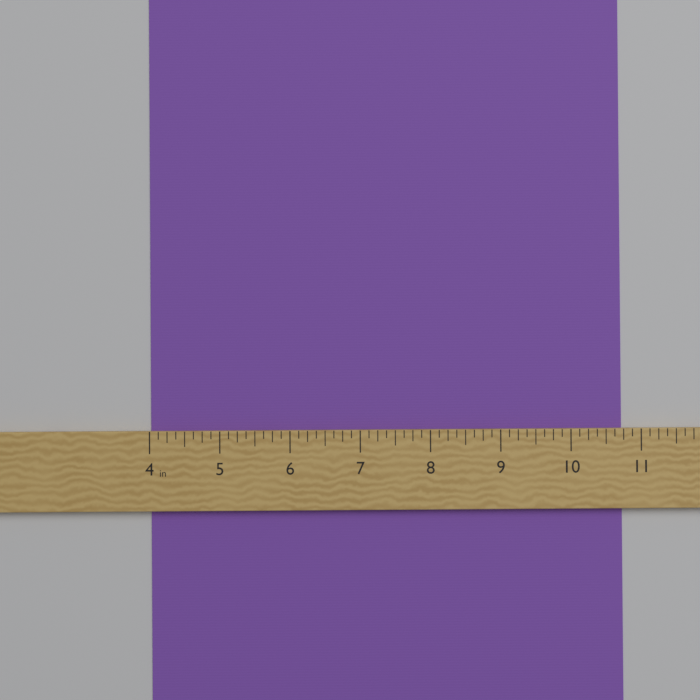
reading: 10.750 in
